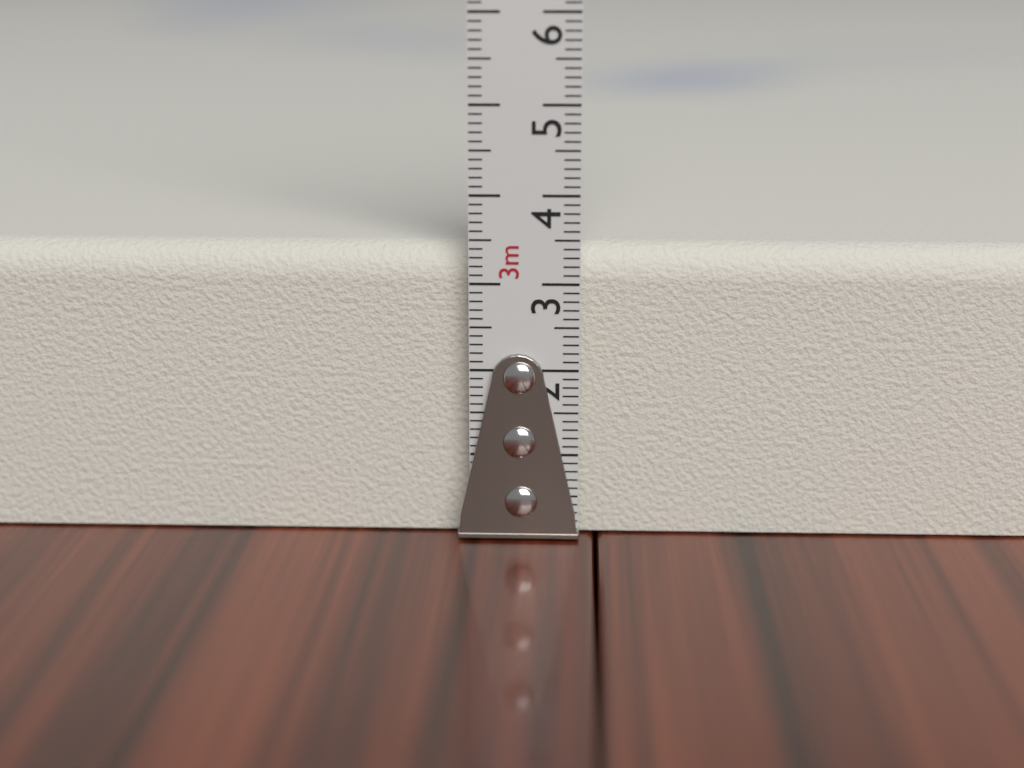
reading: 3.4 cm
